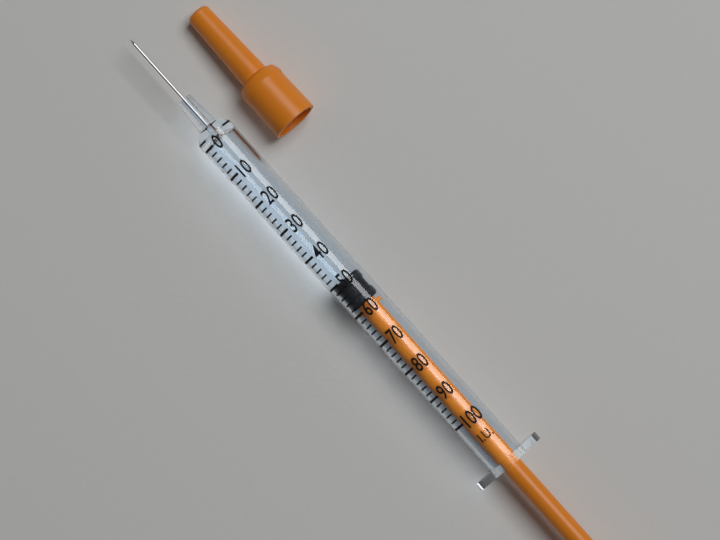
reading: 50 I.U.
